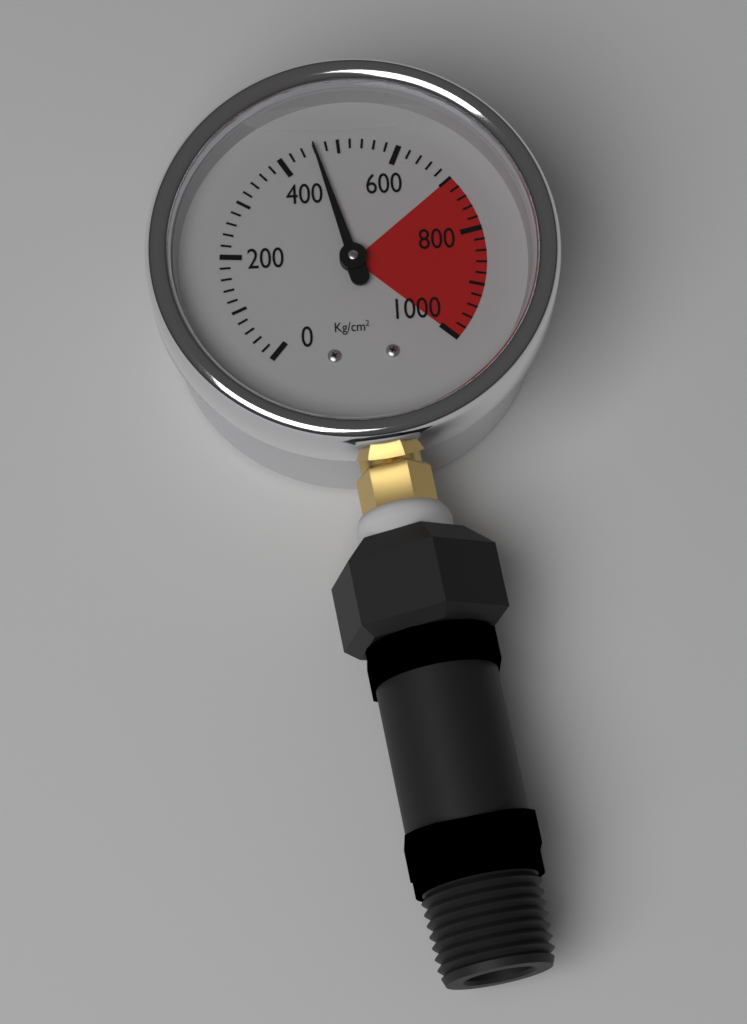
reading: 460 kg/cm²
